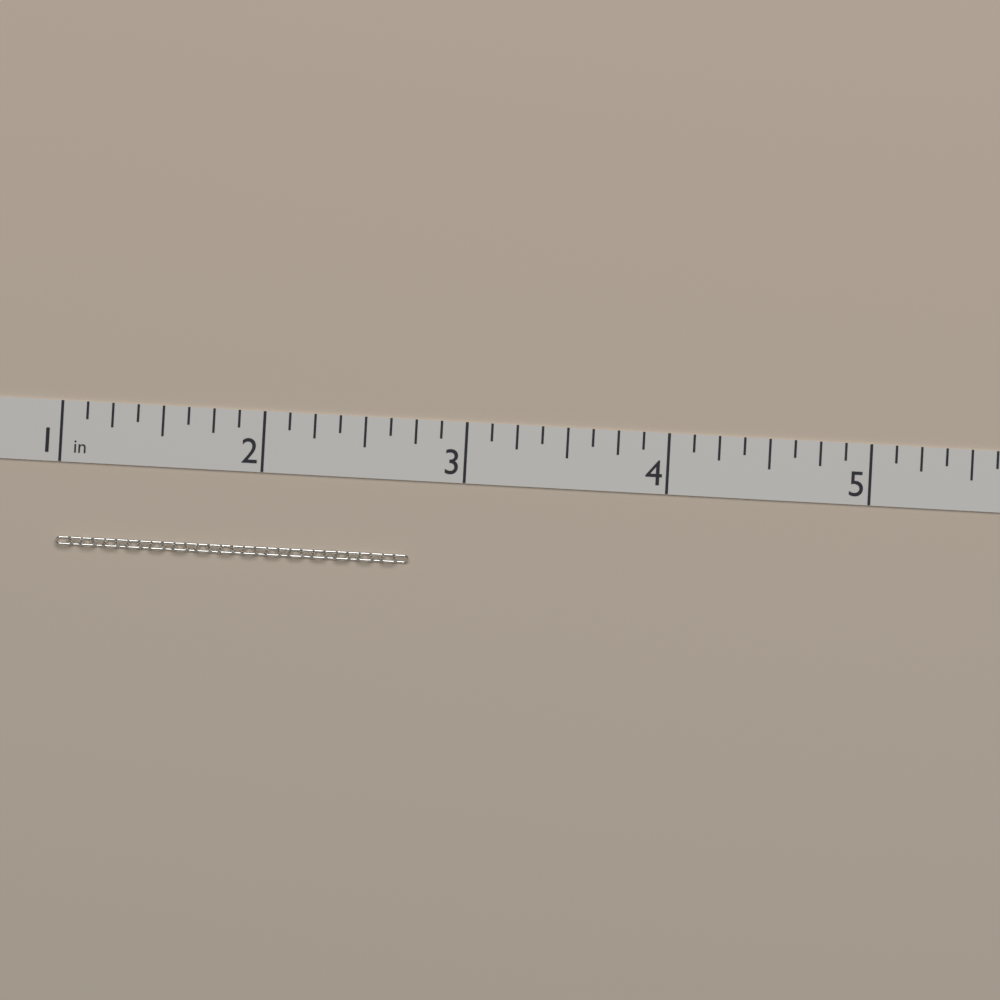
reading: 2.750 in
